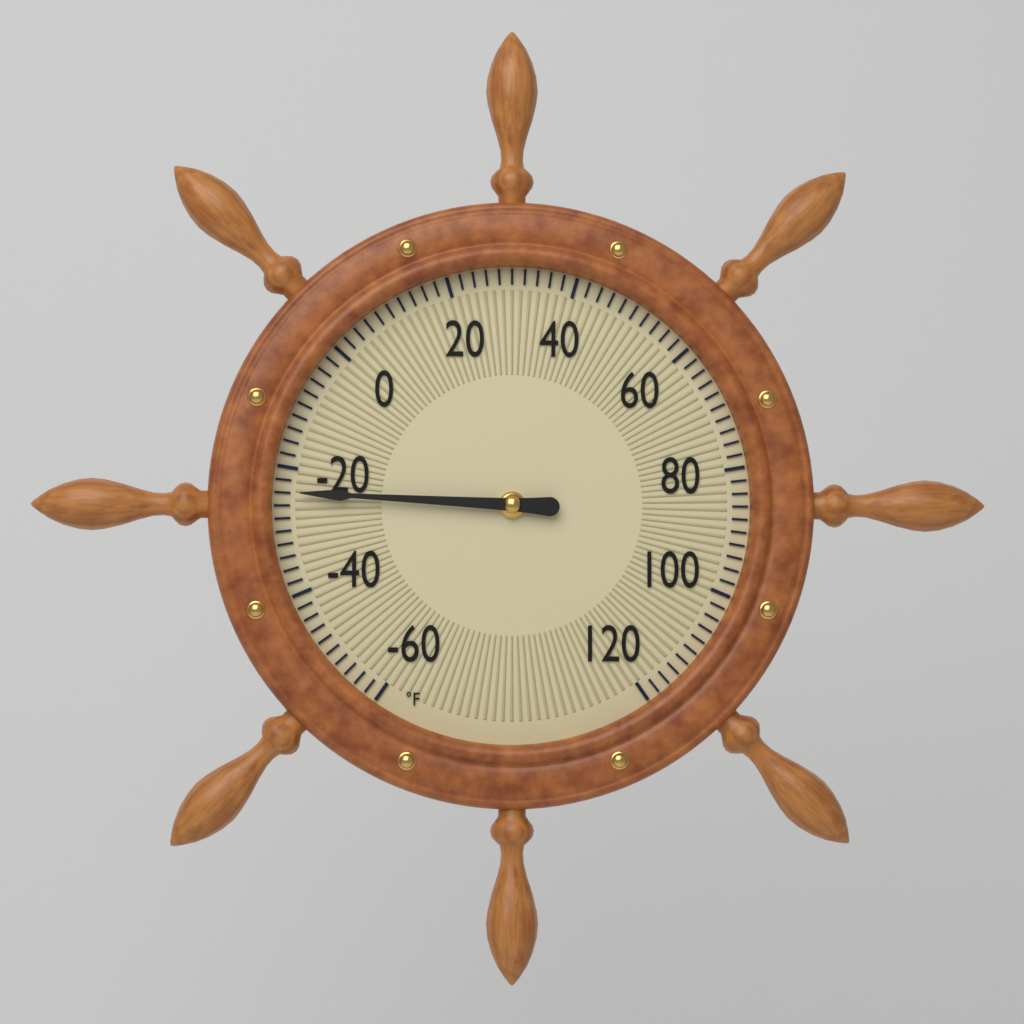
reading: -24 °F
